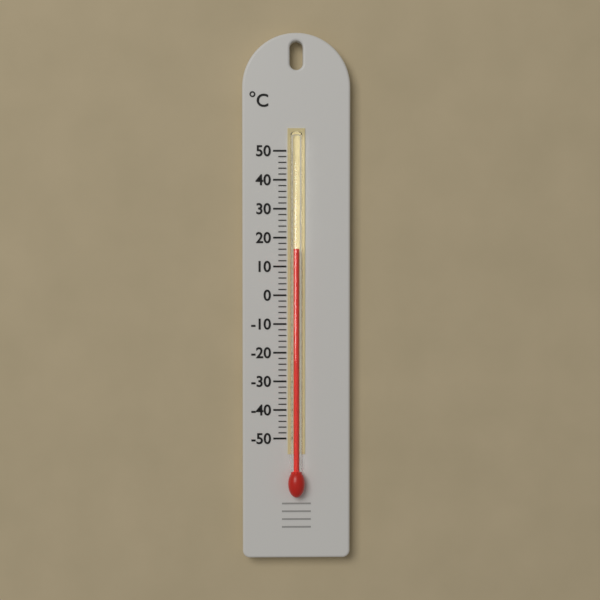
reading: 16 °C
